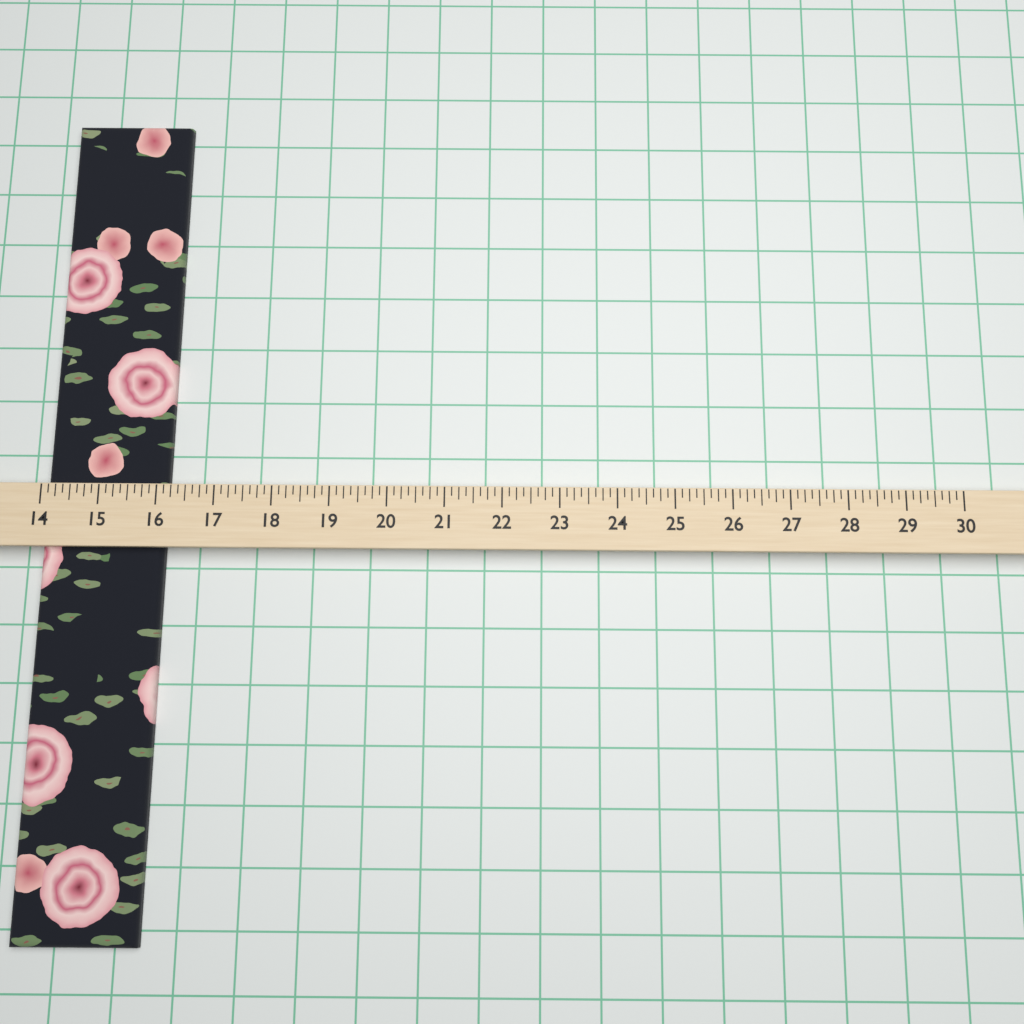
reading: 16.125 (no unit)
